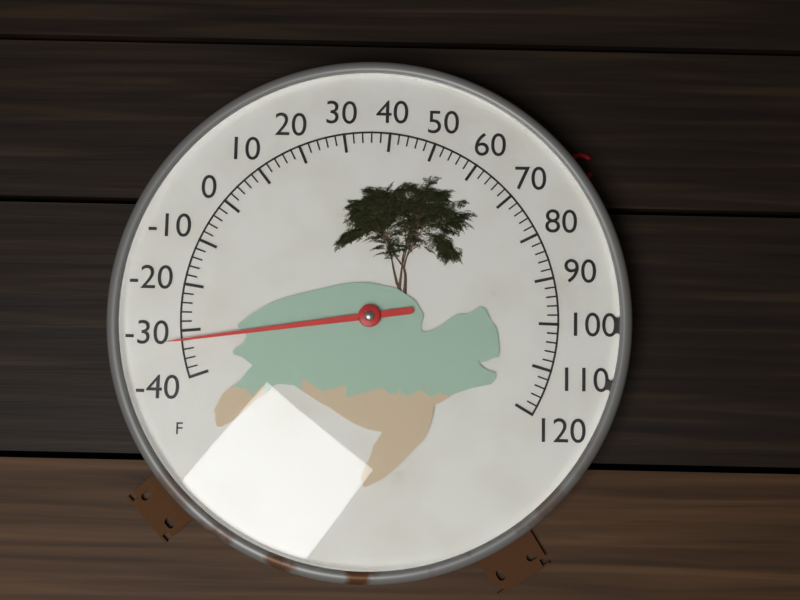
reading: -32 °F
